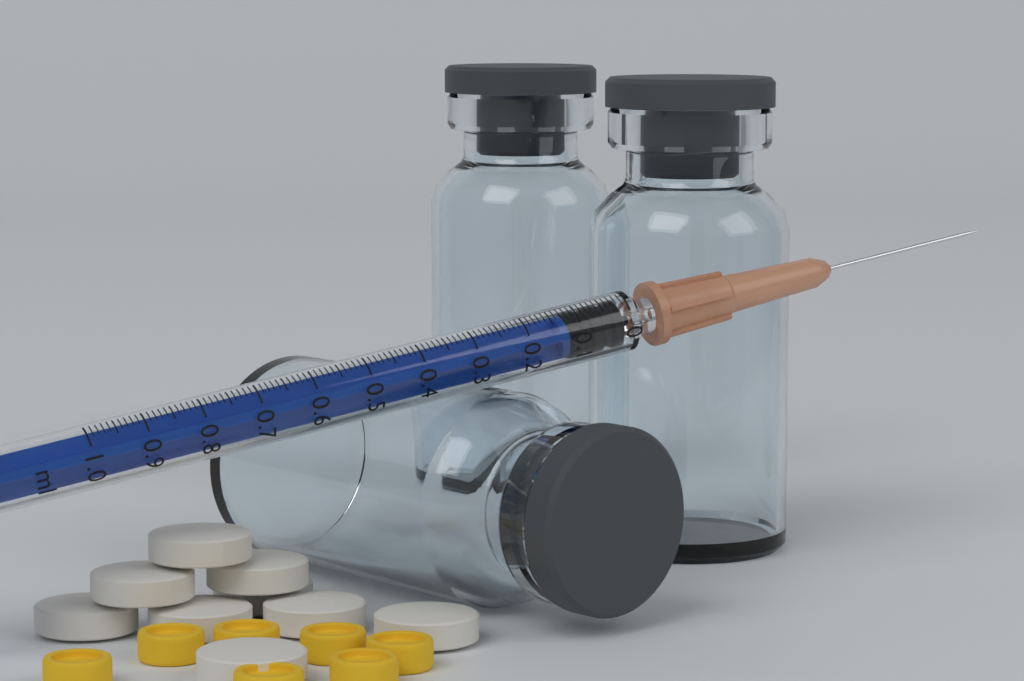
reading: 0.01 ml
